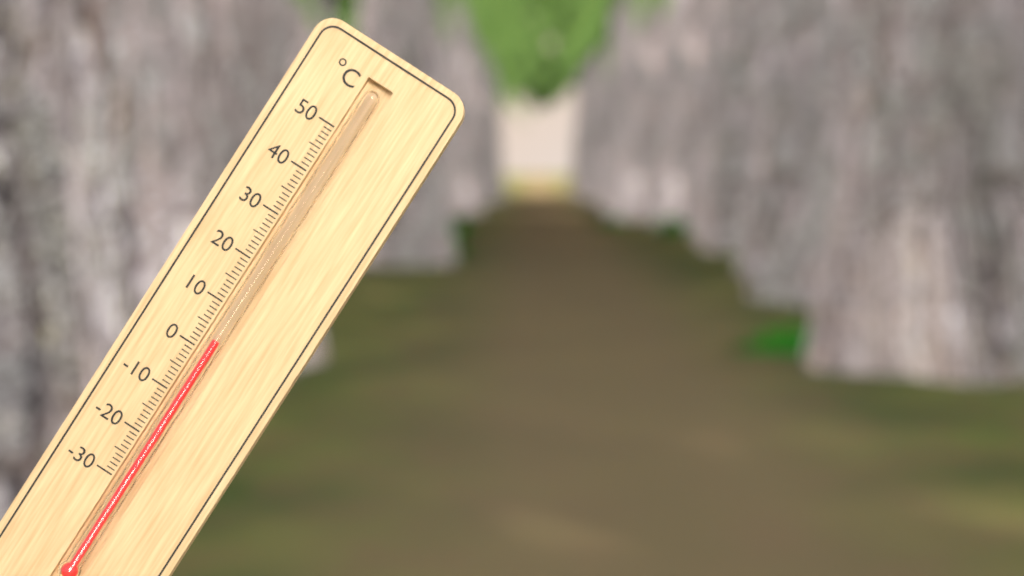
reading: 3 °C
